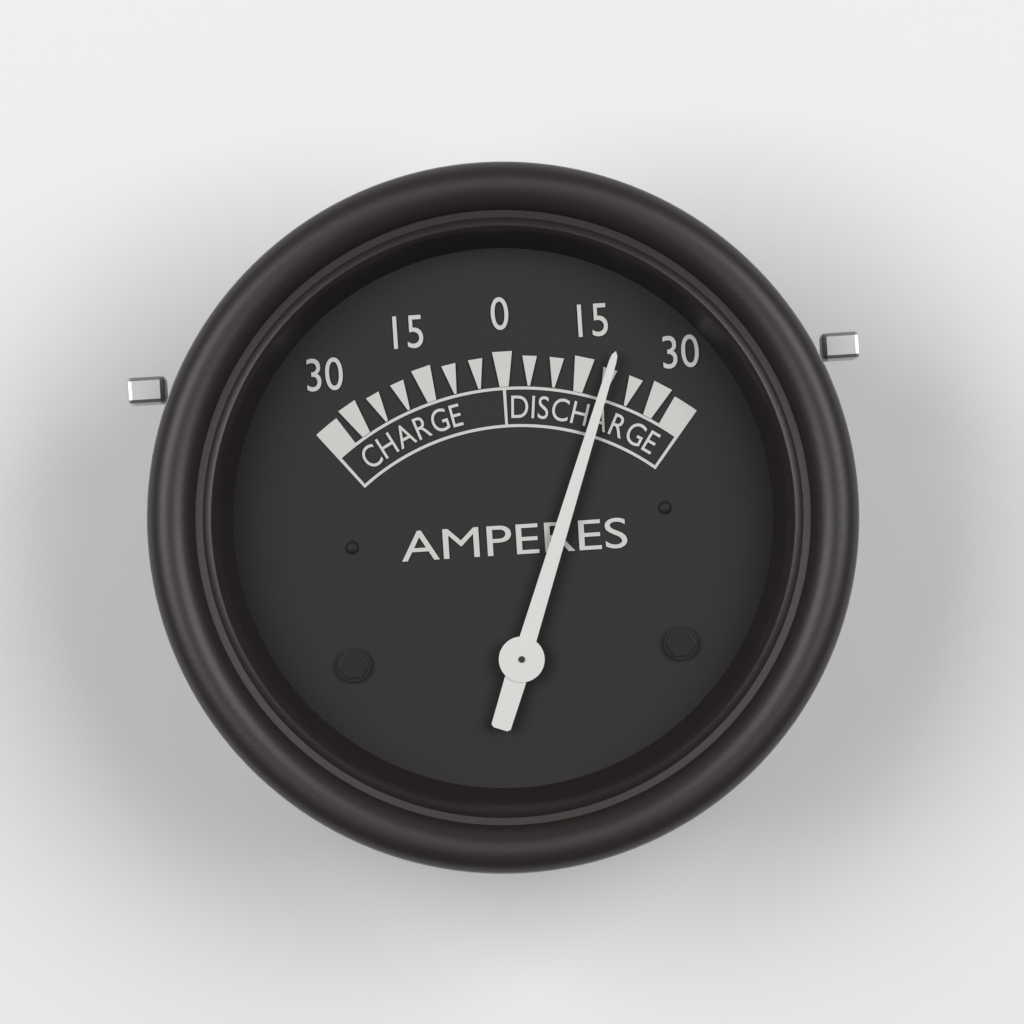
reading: 20 A
